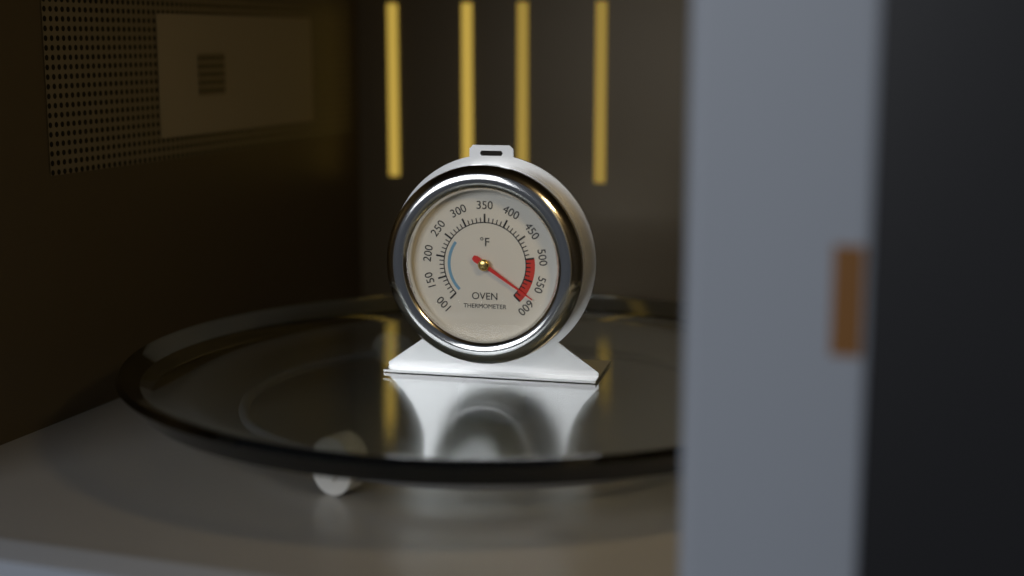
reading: 580 °F
